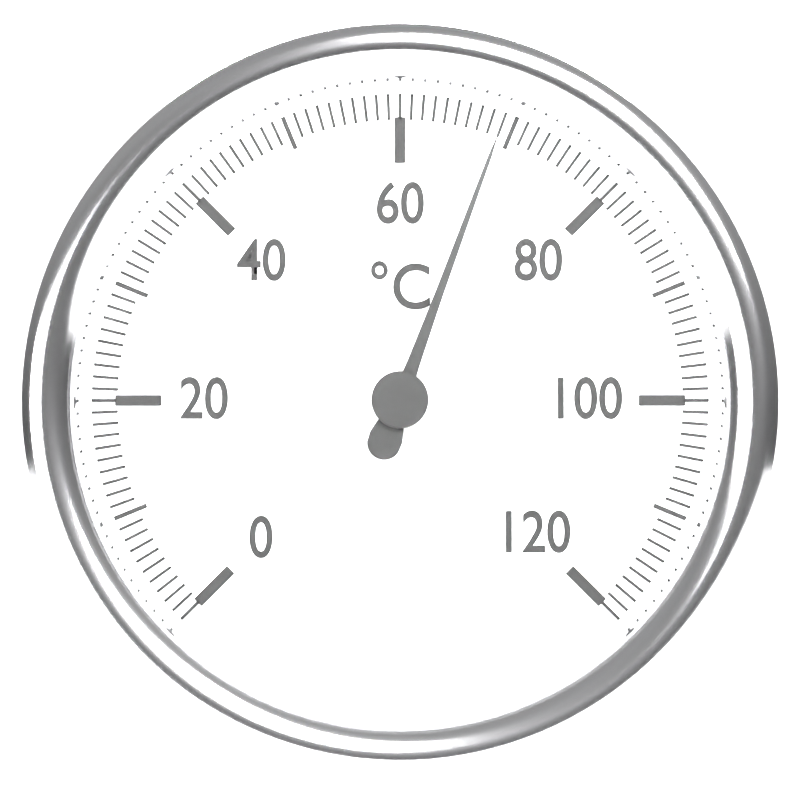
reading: 69 °C
